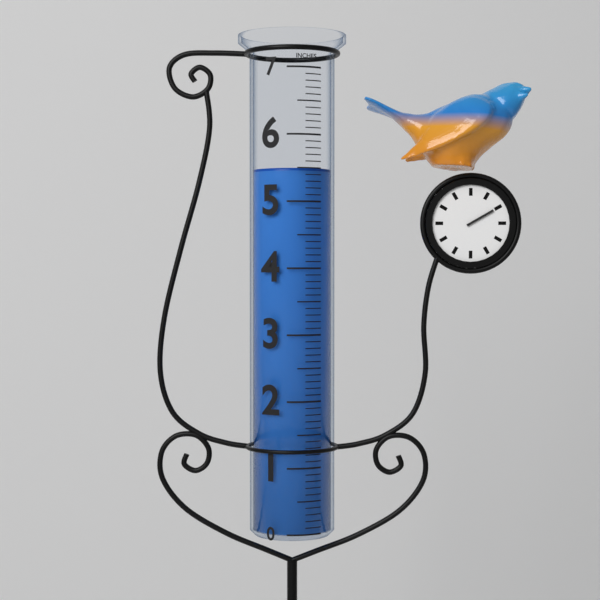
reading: 5.5 in
